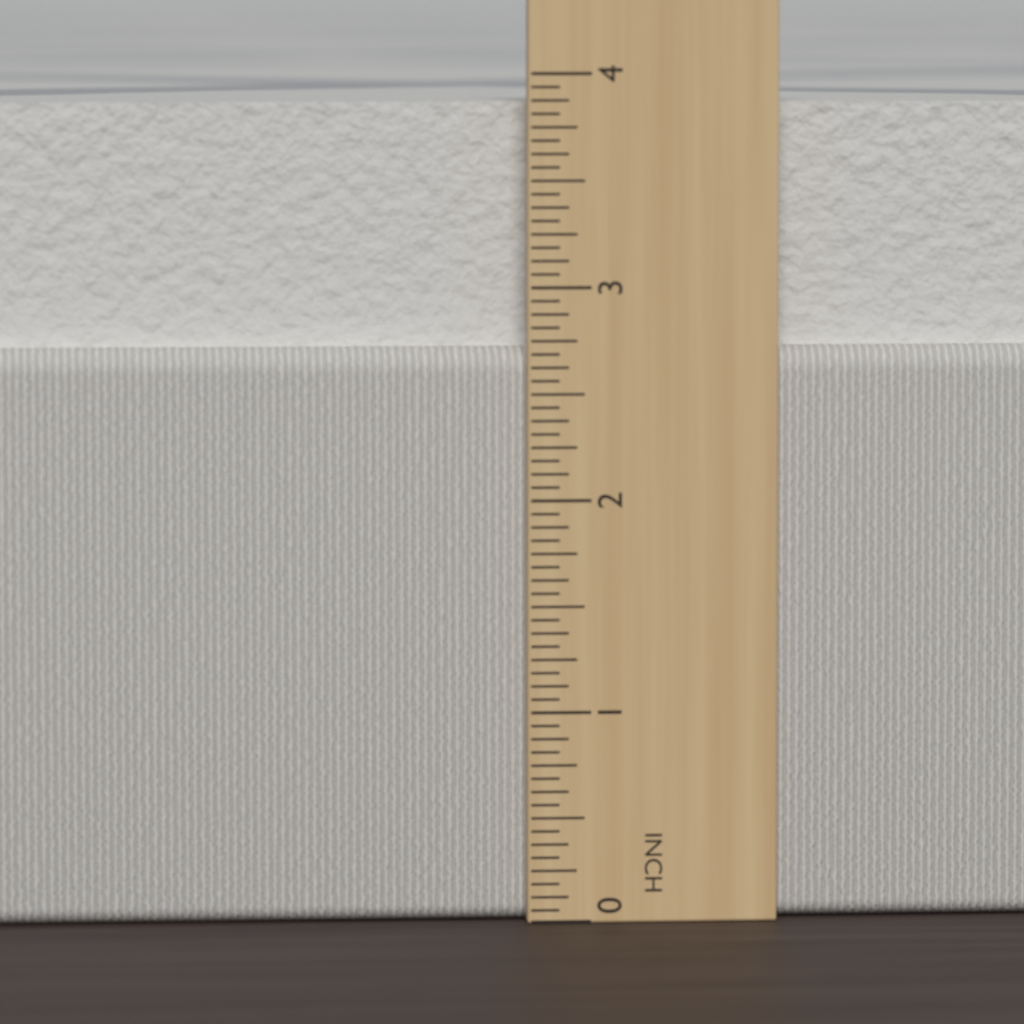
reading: 3.8750 in
